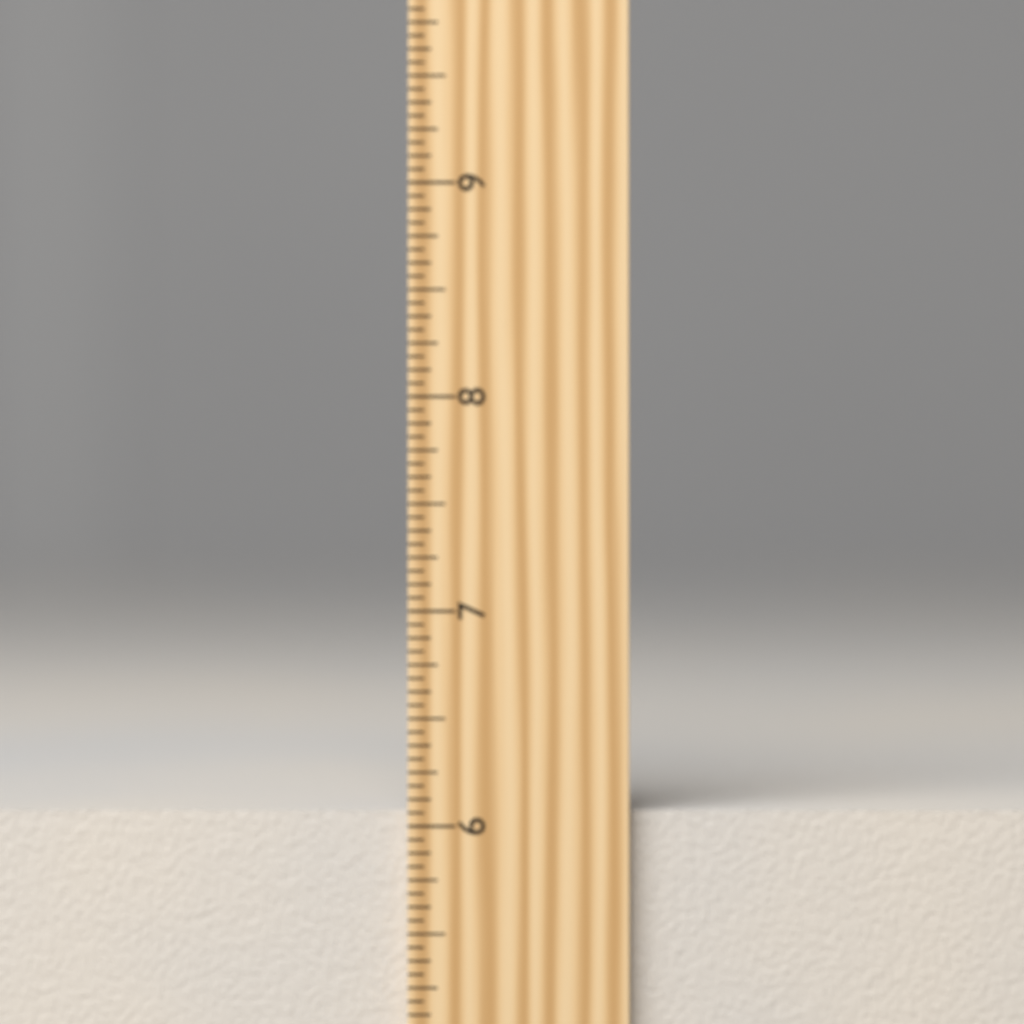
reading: 6.0625 inch
